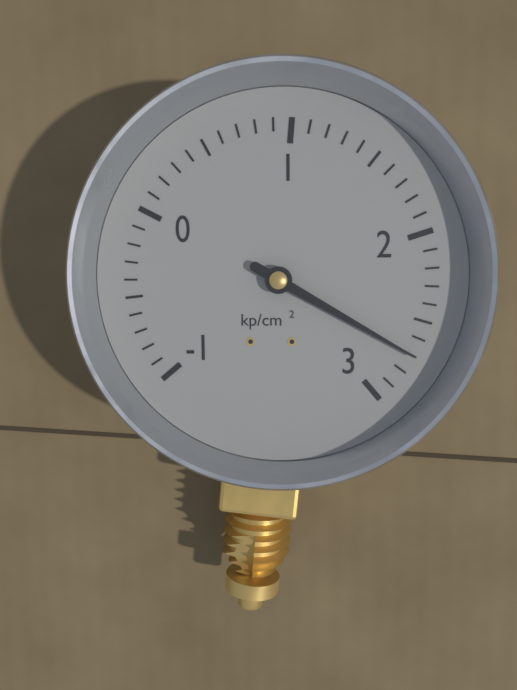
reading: 2.7 kp/cm²
